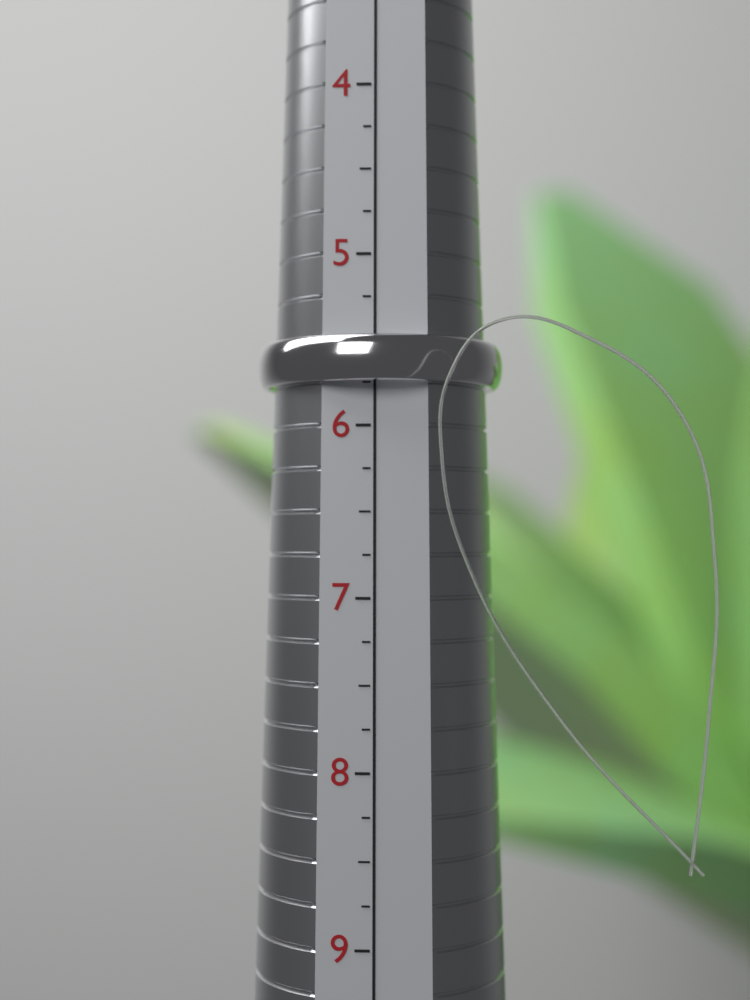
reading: 5.75 (no unit)
